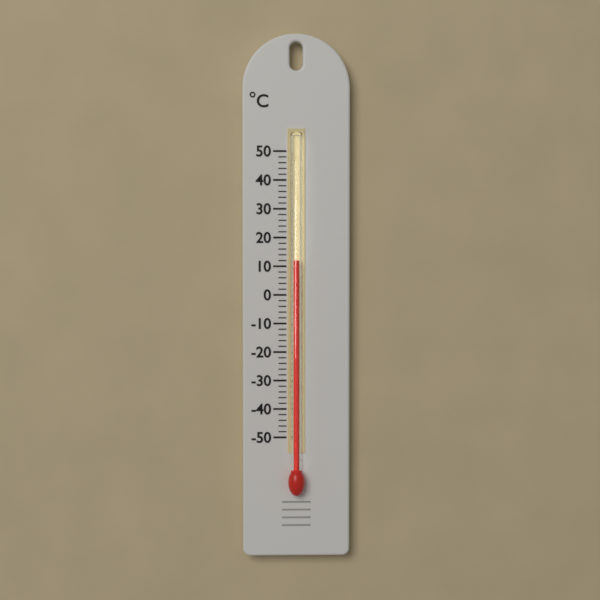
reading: 12 °C
